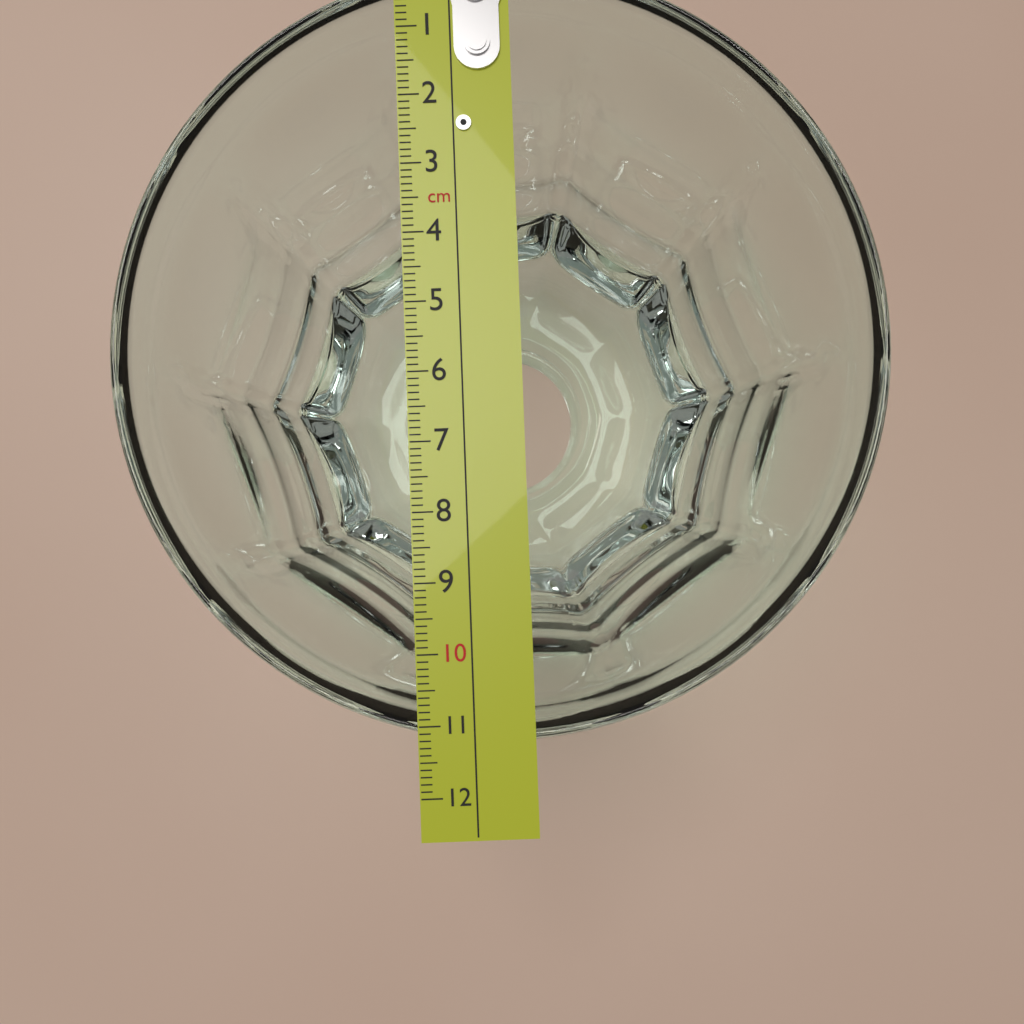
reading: 11.3 cm
